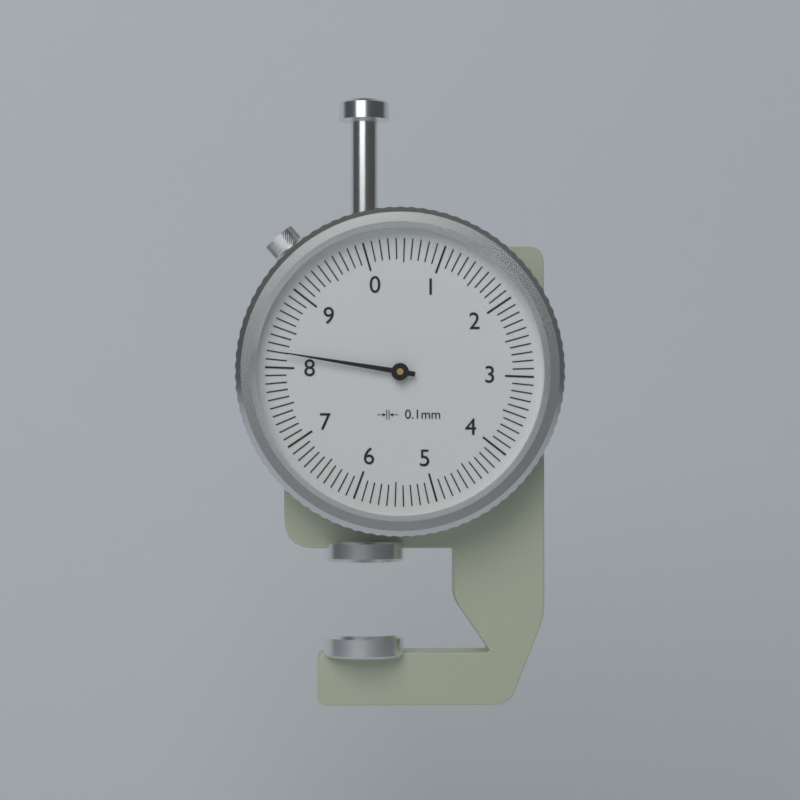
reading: 8.2 mm
